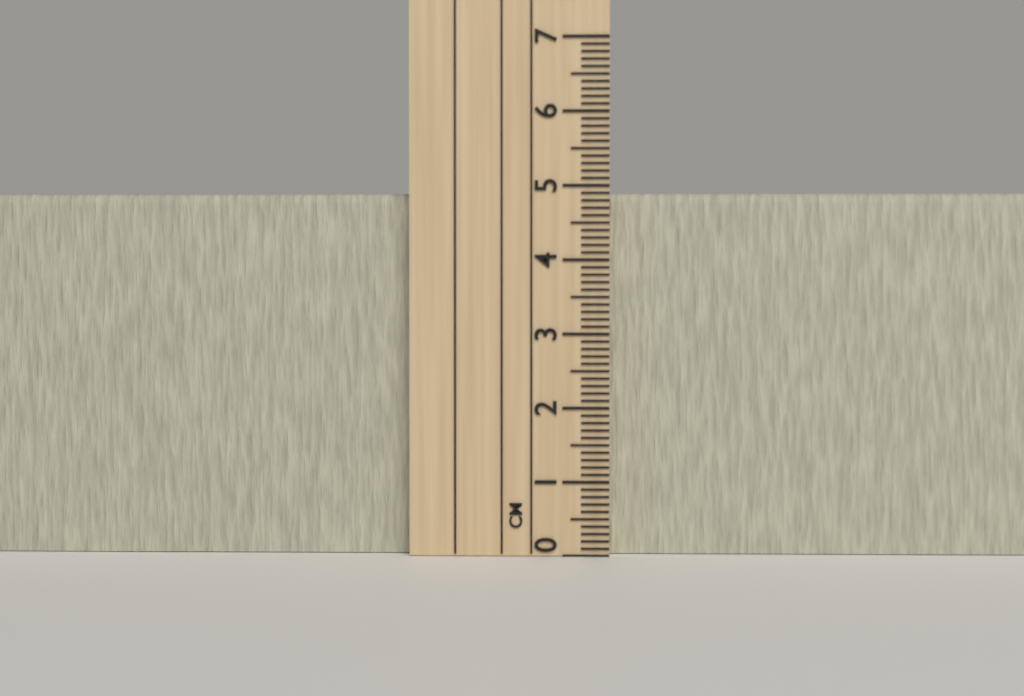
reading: 4.9 cm
